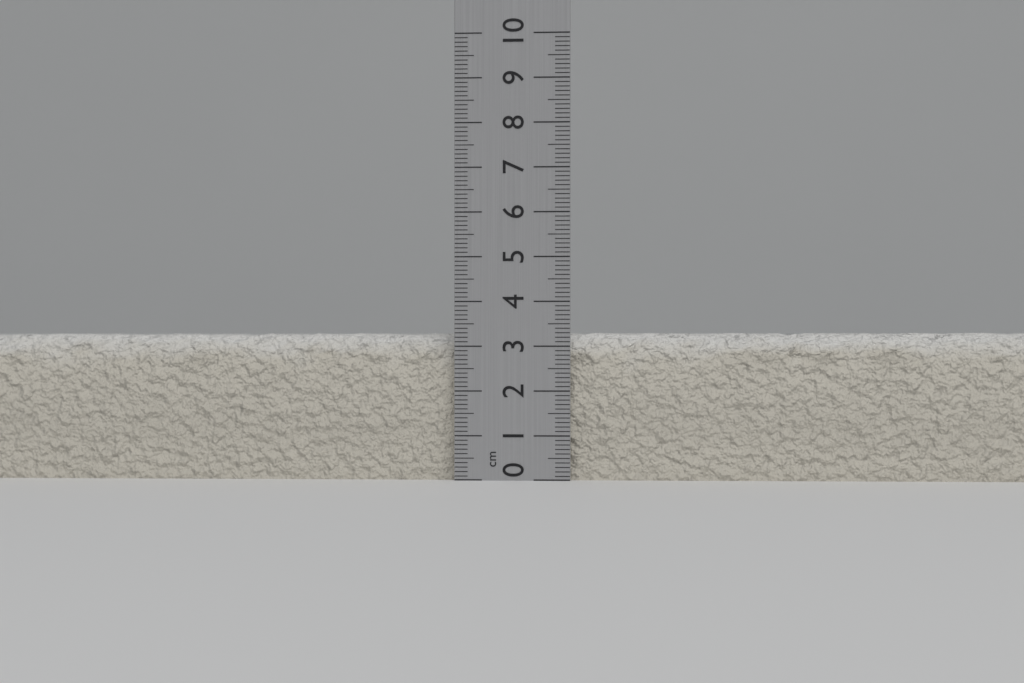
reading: 3.3 cm
